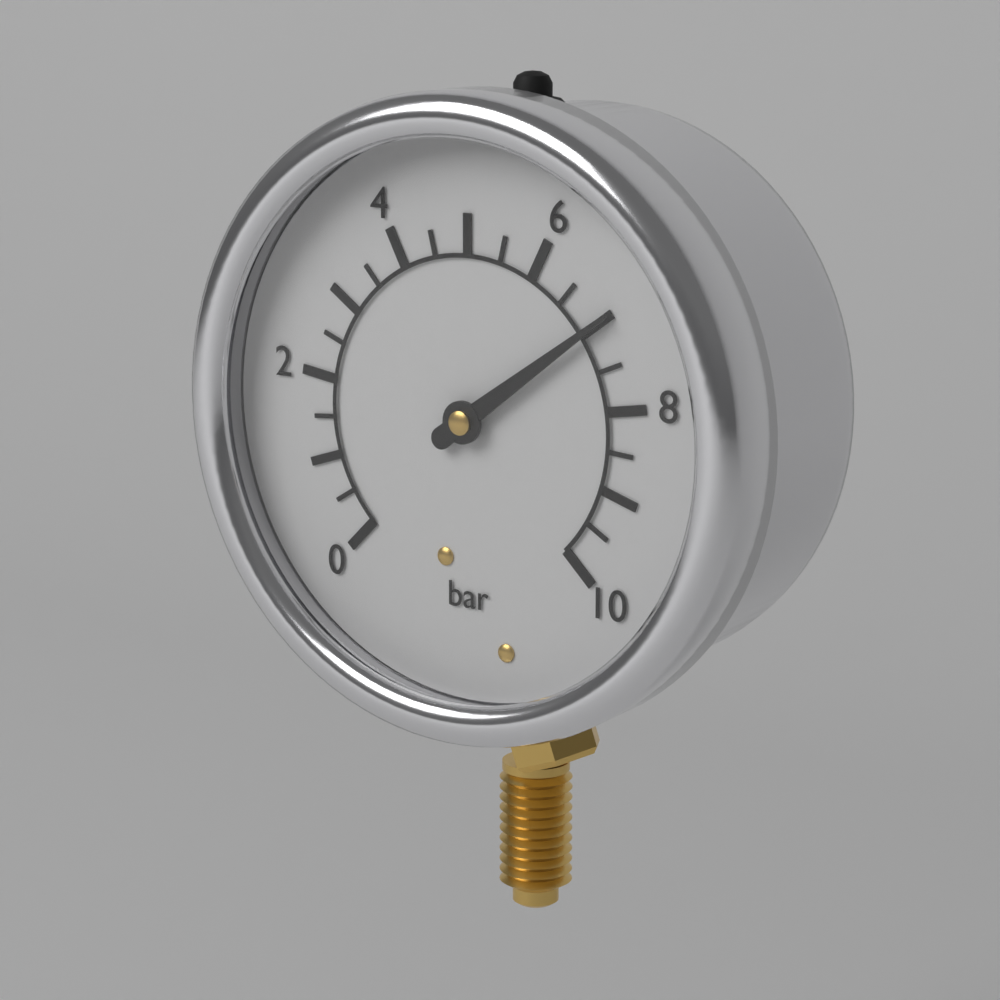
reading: 7.0 bar
